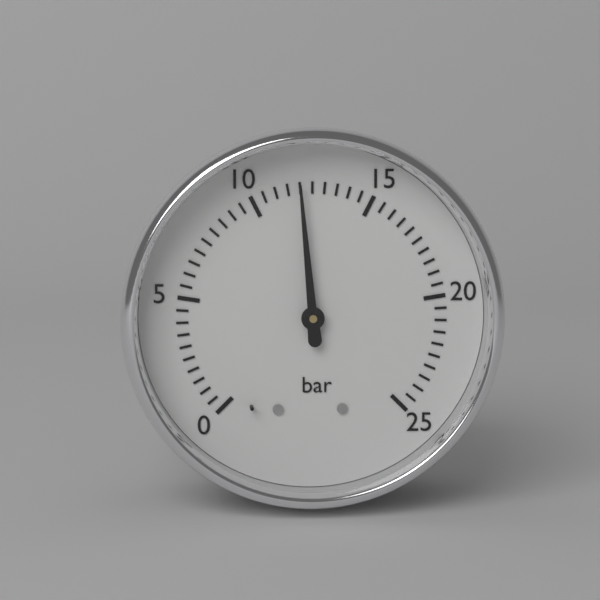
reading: 12.0 bar
